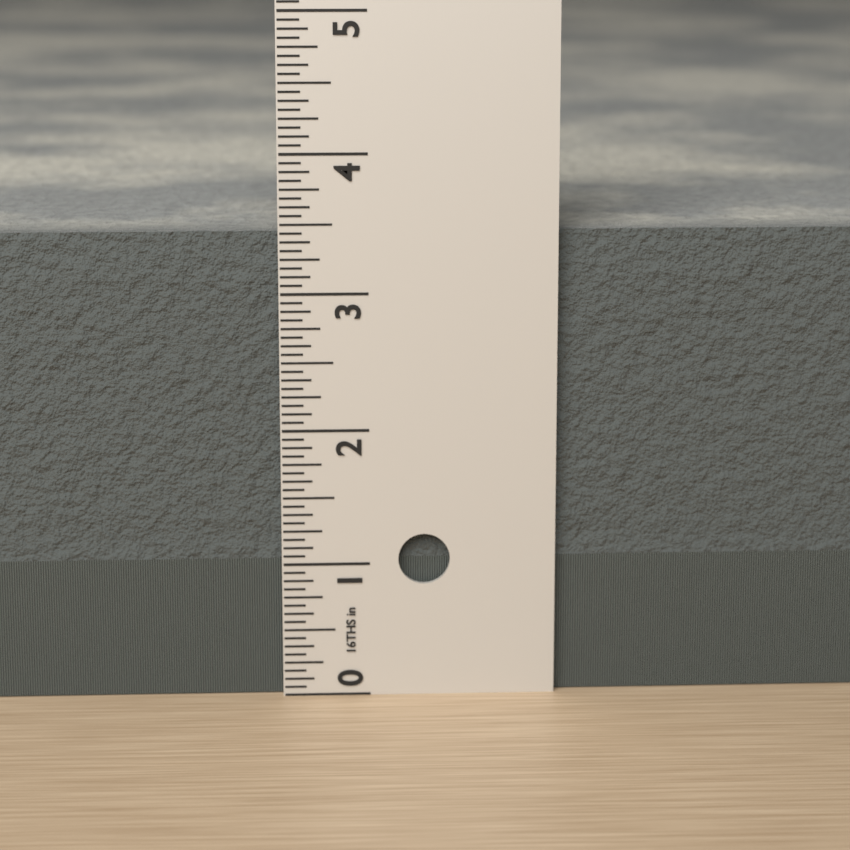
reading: 3.4375 in
